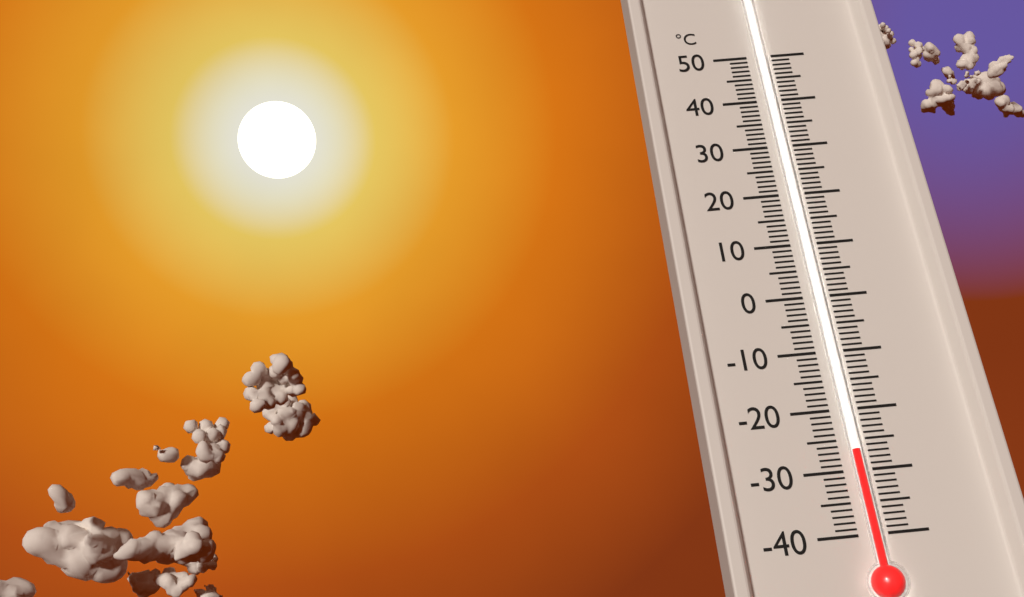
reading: -27 °C
